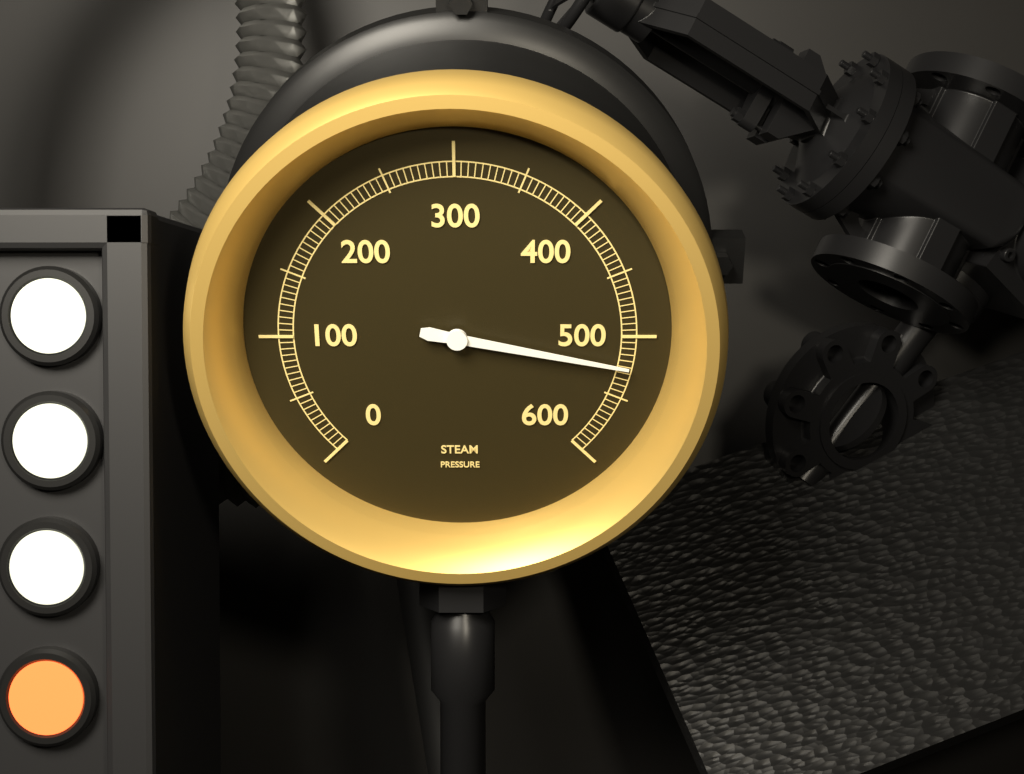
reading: 525 (no unit)
